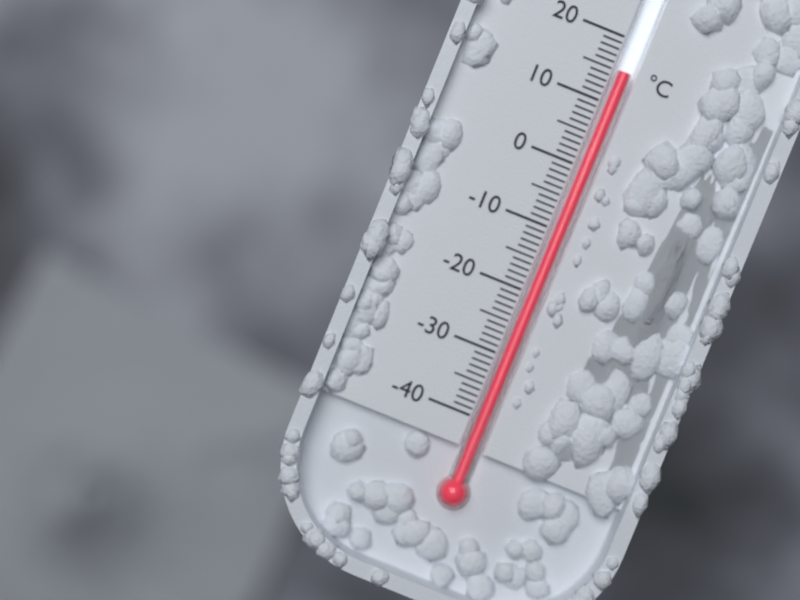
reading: 15 °C
